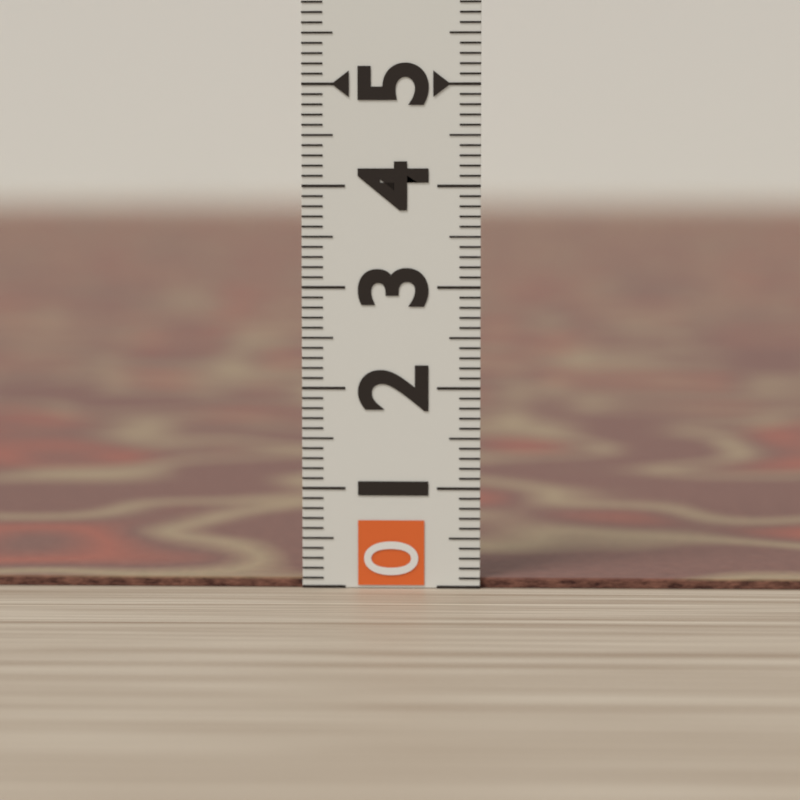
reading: 0.1 (no unit)
